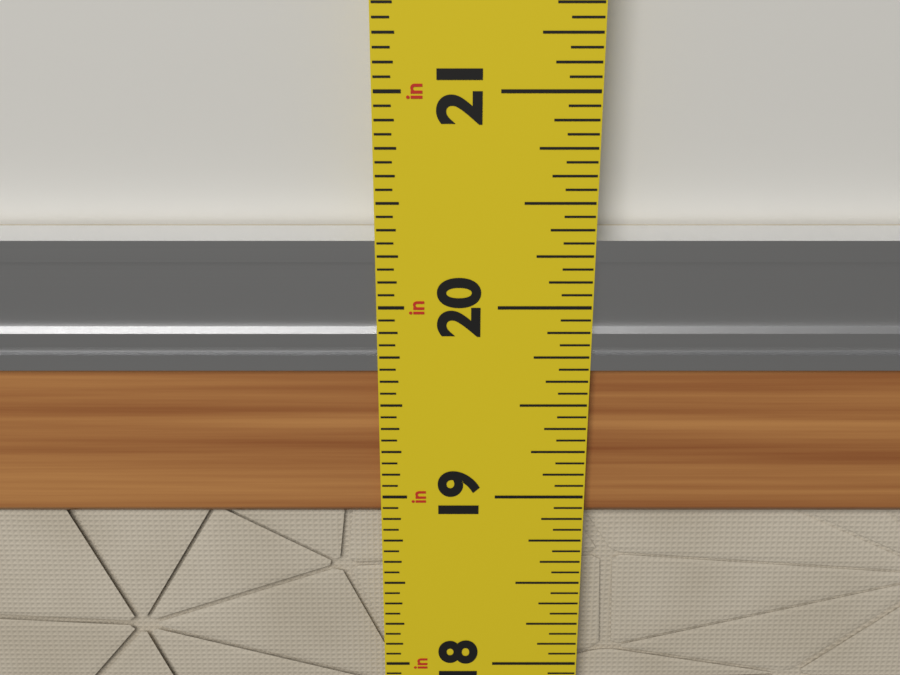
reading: 20.3125 in
